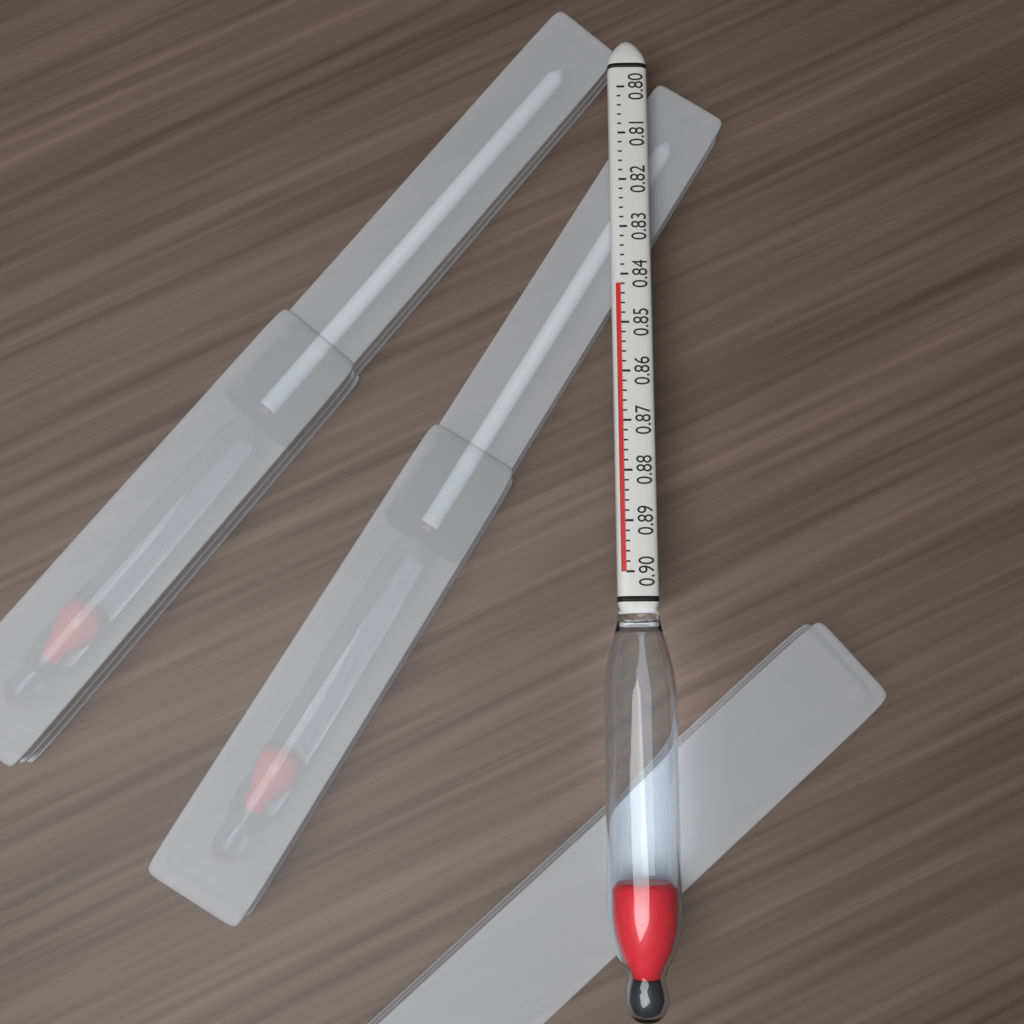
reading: 0.842 (no unit)
